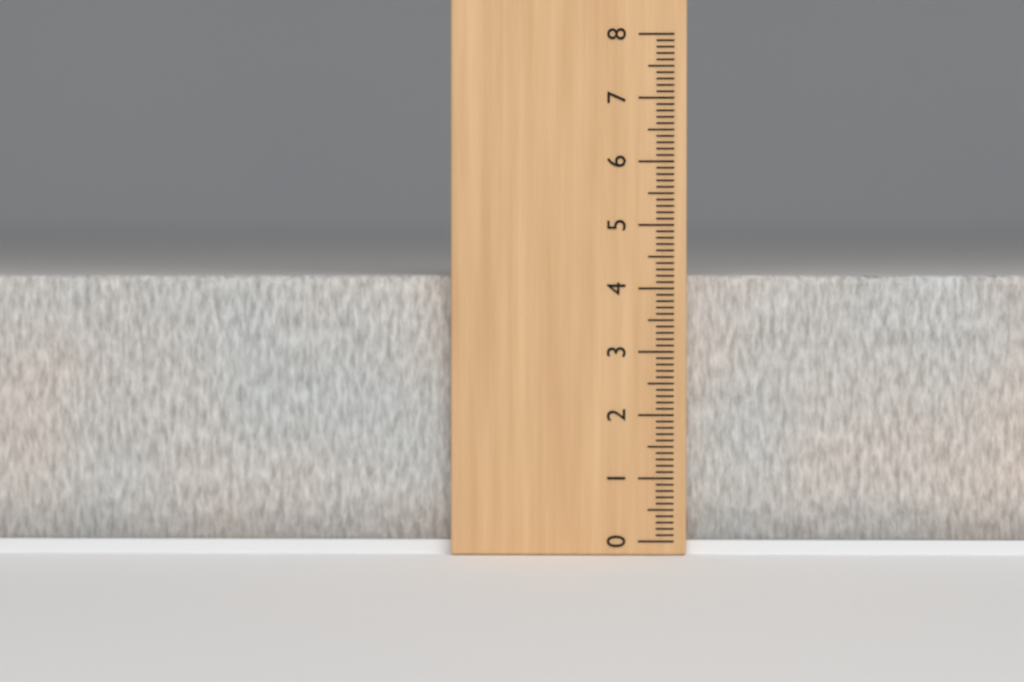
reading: 4.2 (no unit)
